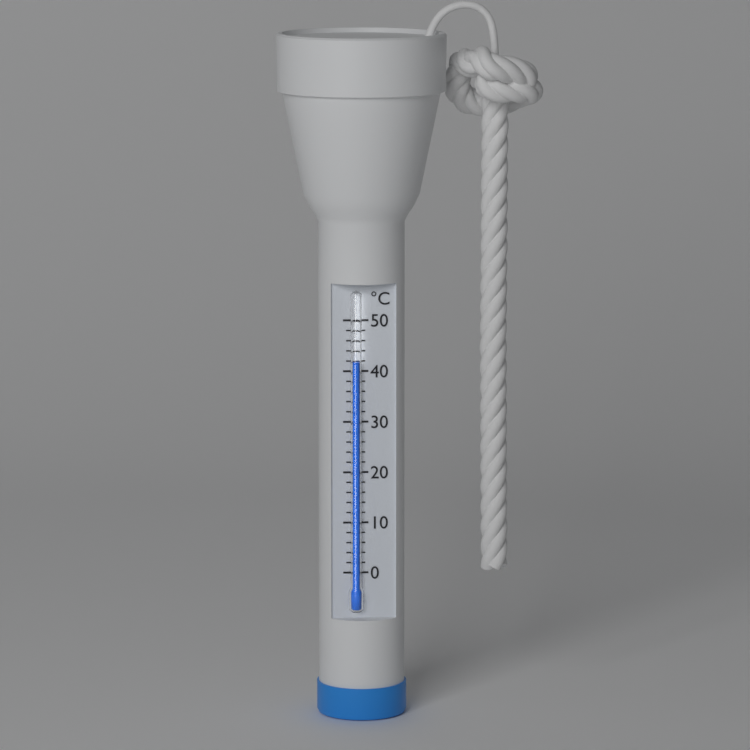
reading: 42 °C
